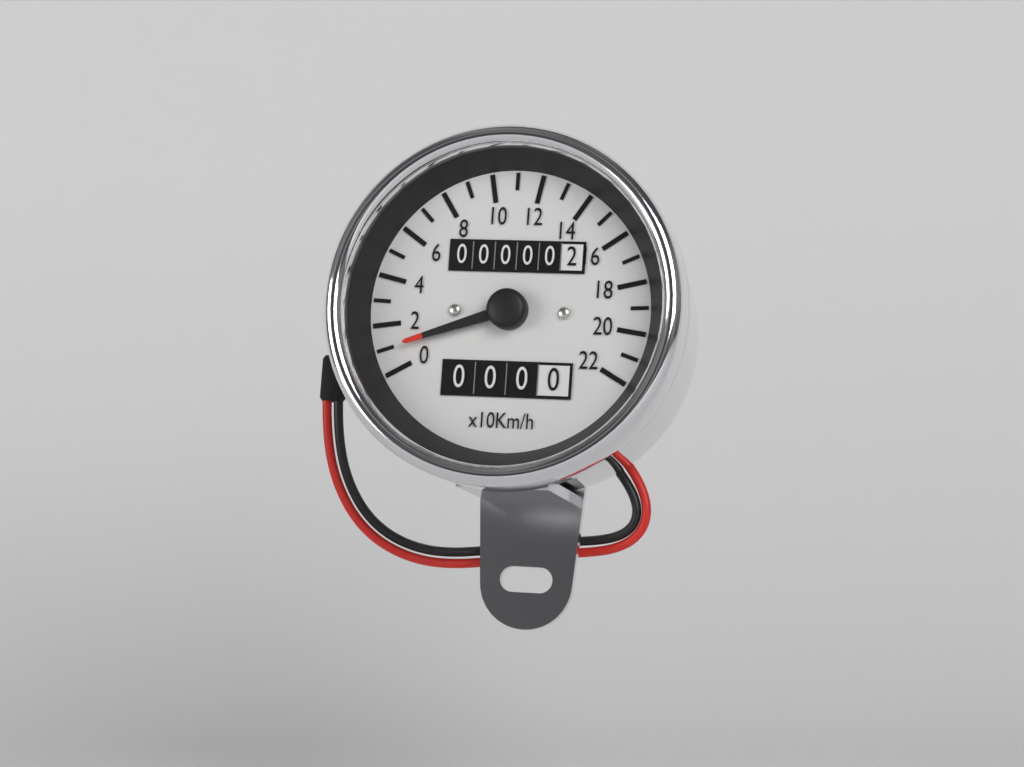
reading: 10 km/h
